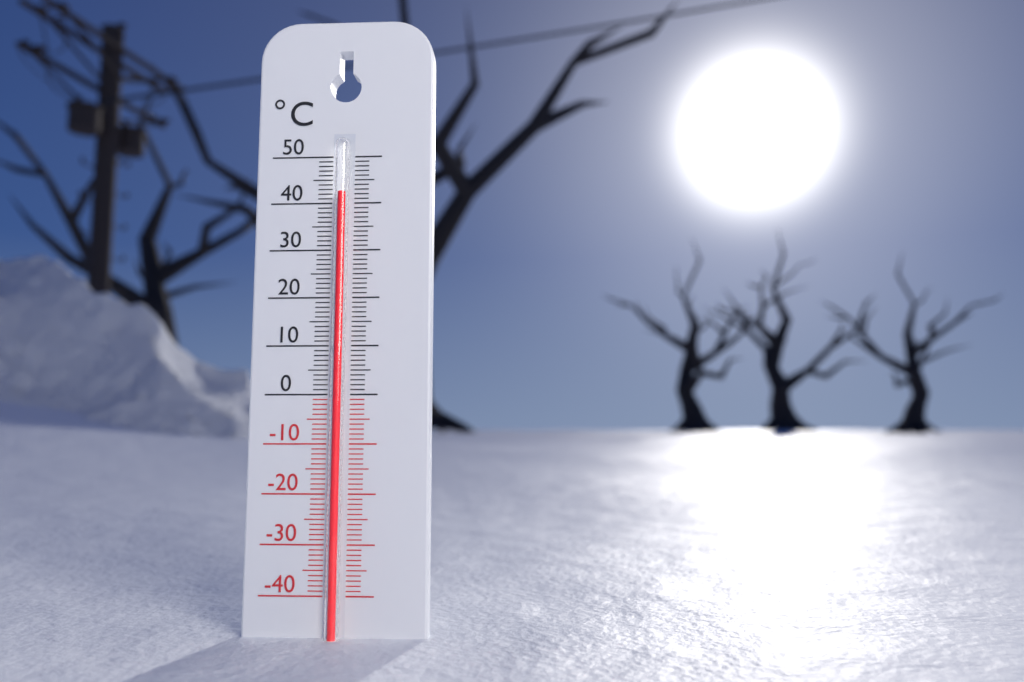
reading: 42 °C
